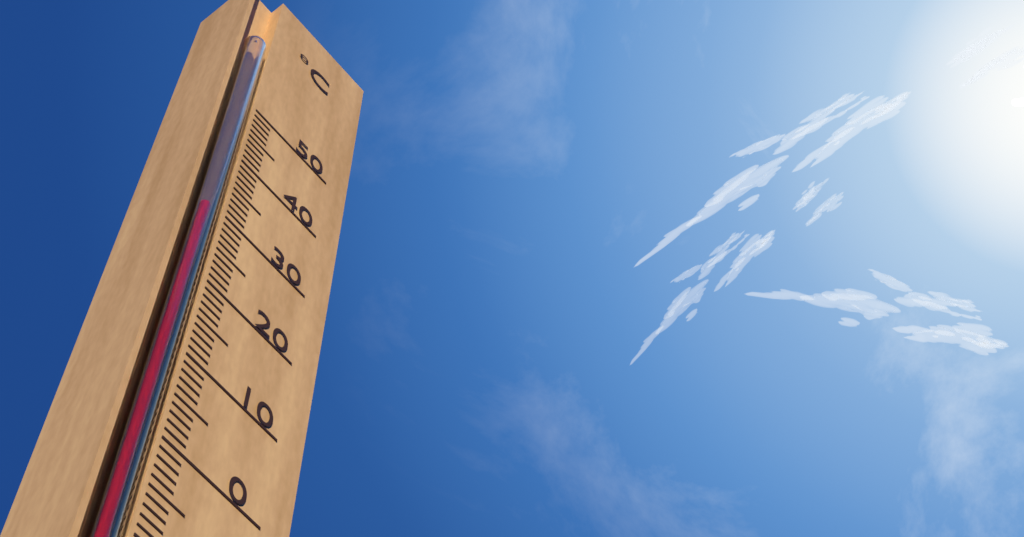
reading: 29 °C
